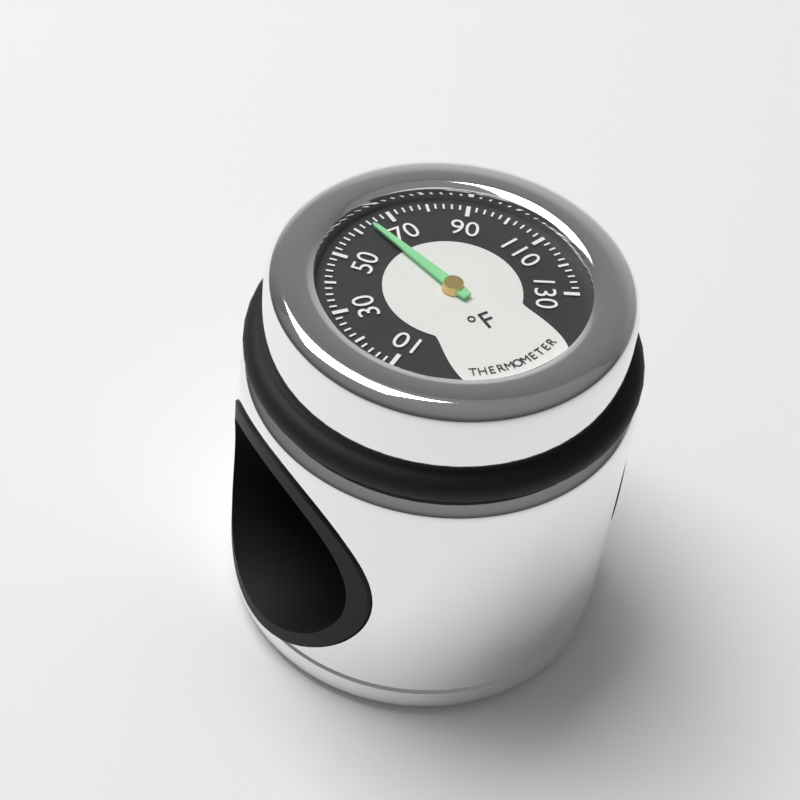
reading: 64 °F
